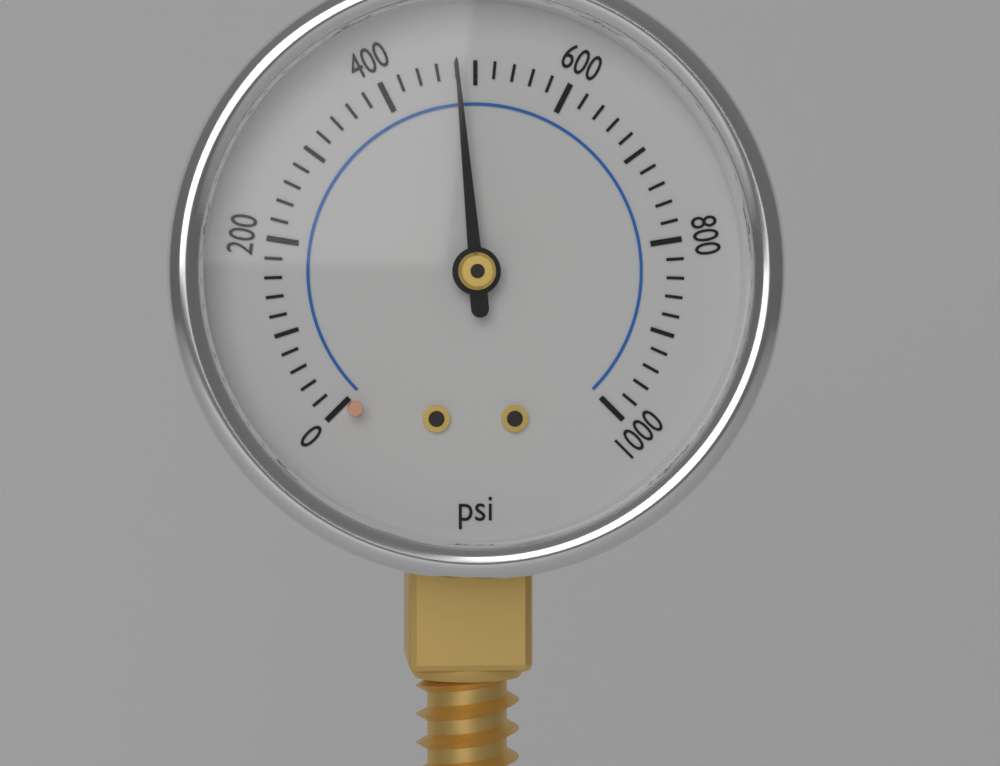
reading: 480 psi
